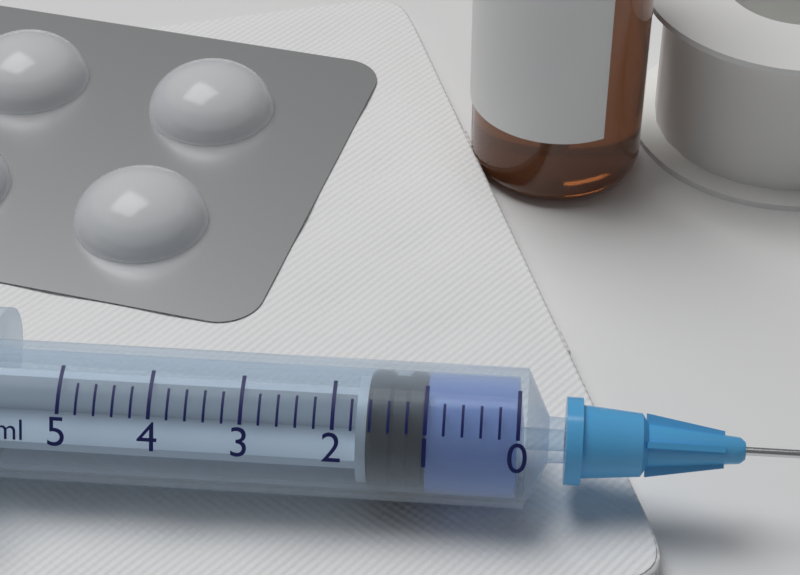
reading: 1.0 ml
